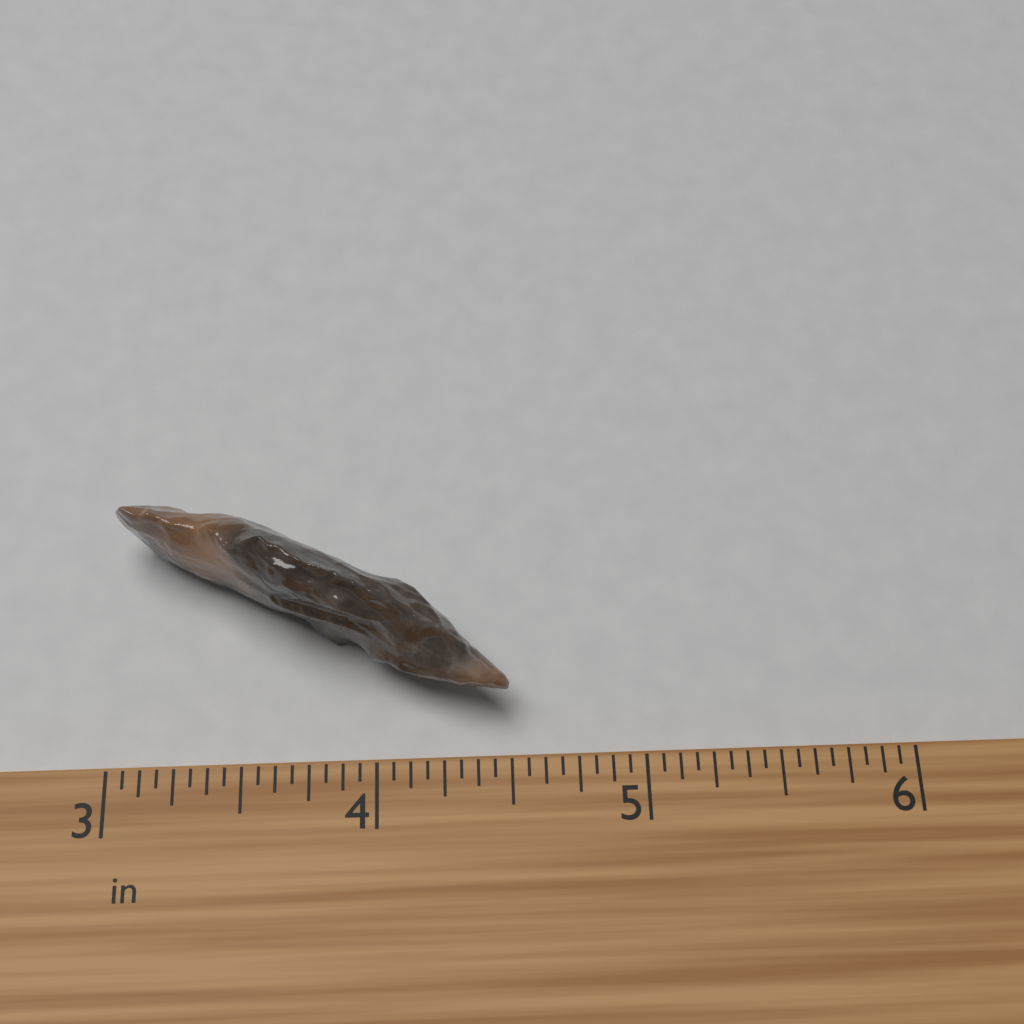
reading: 4.5000 in
